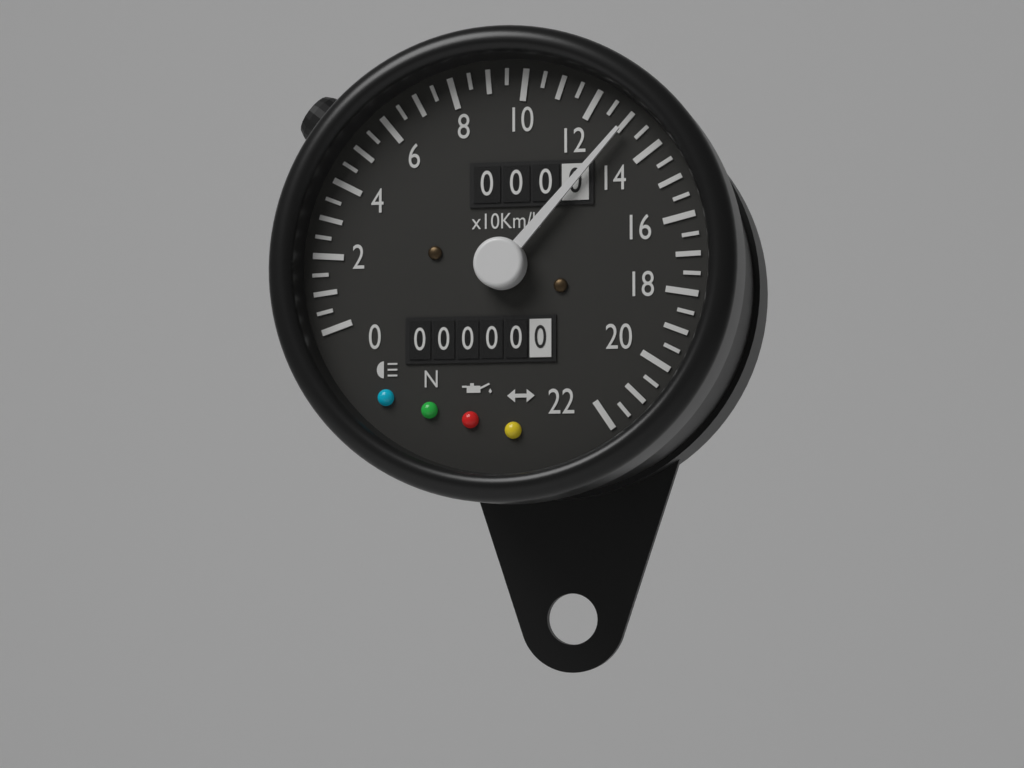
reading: 130 km/h
